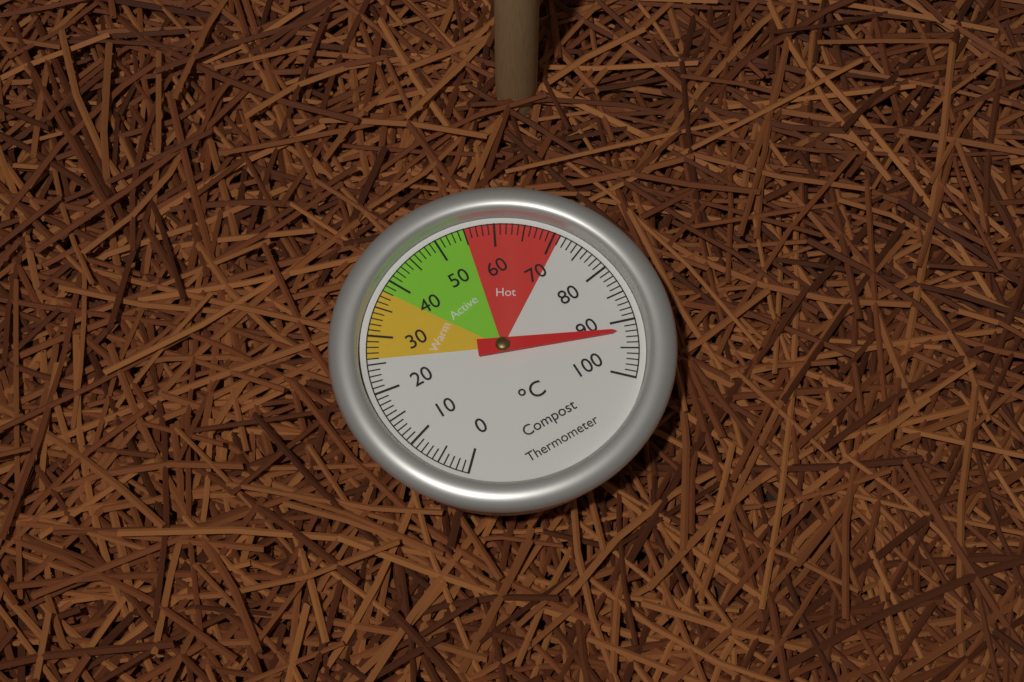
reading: 92 °C
